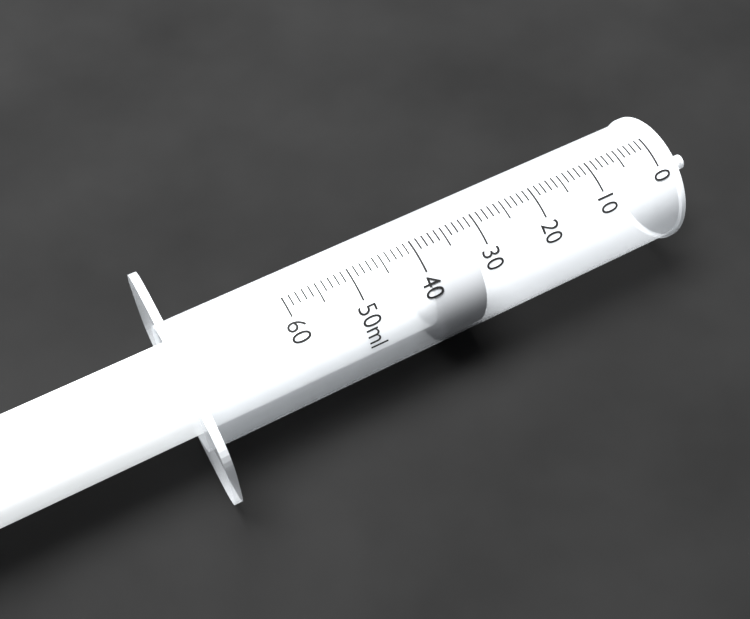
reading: 32 ml
